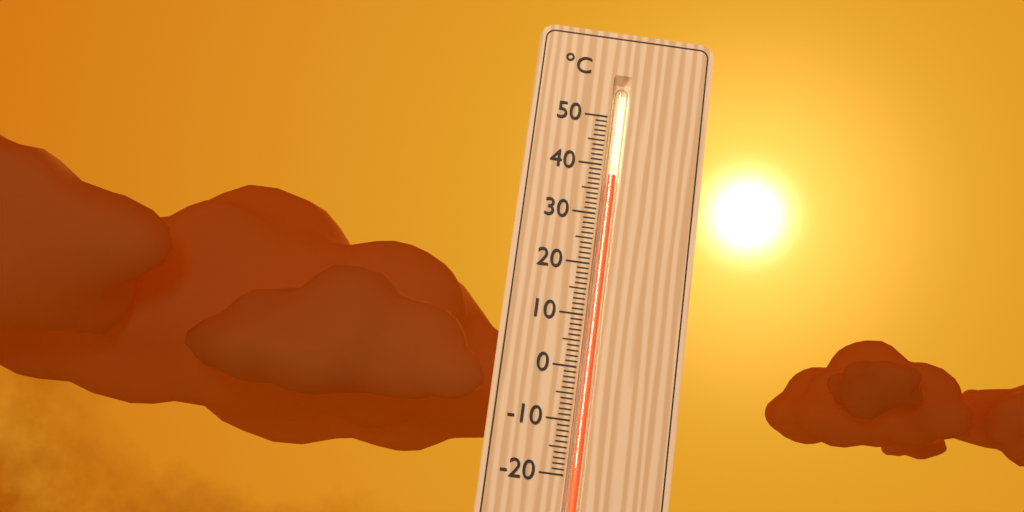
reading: 38 °C
